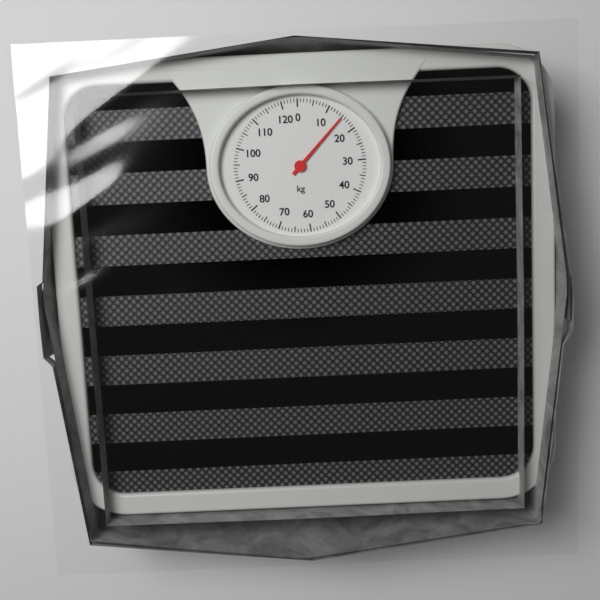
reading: 15 kg
